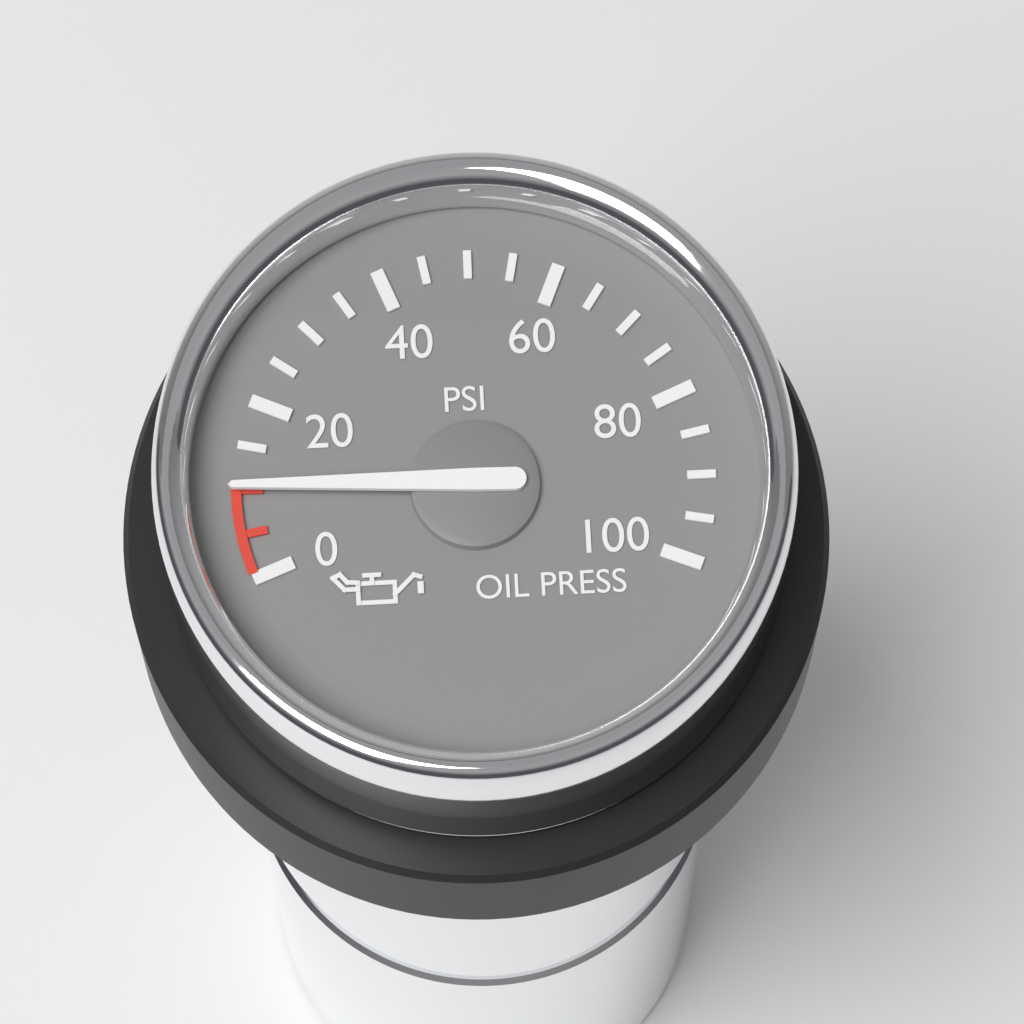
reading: 10 psi
